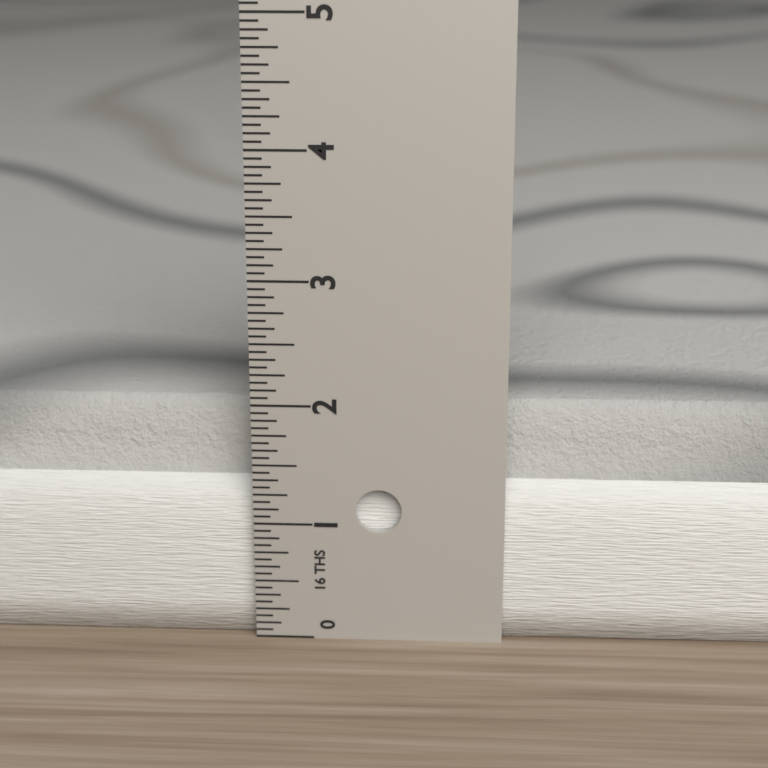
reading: 1.9375 in
